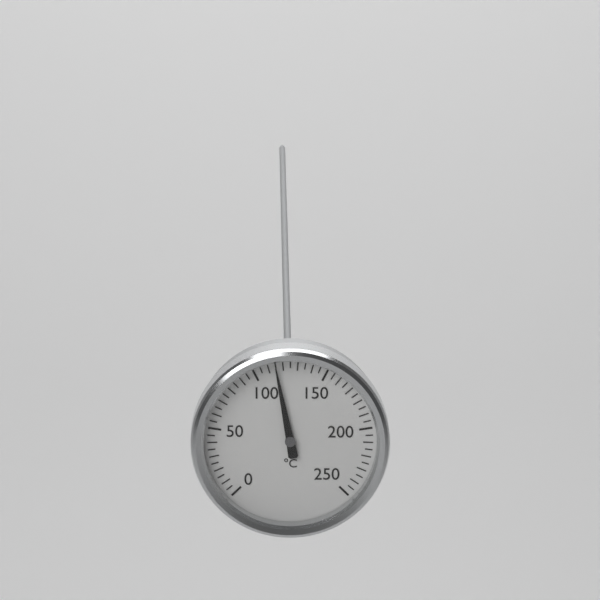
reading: 115 °C
